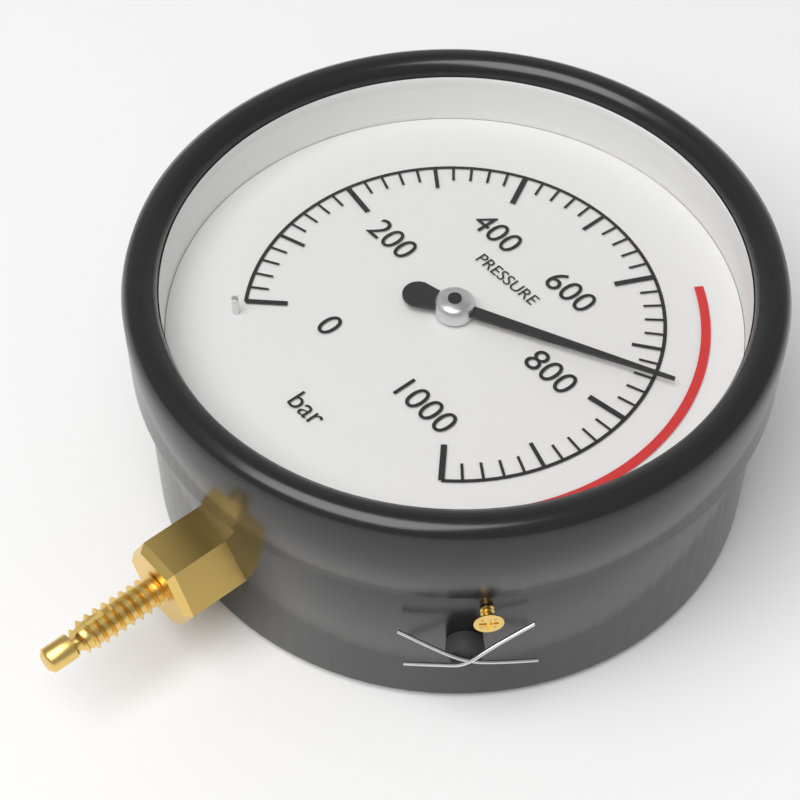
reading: 740 bar
